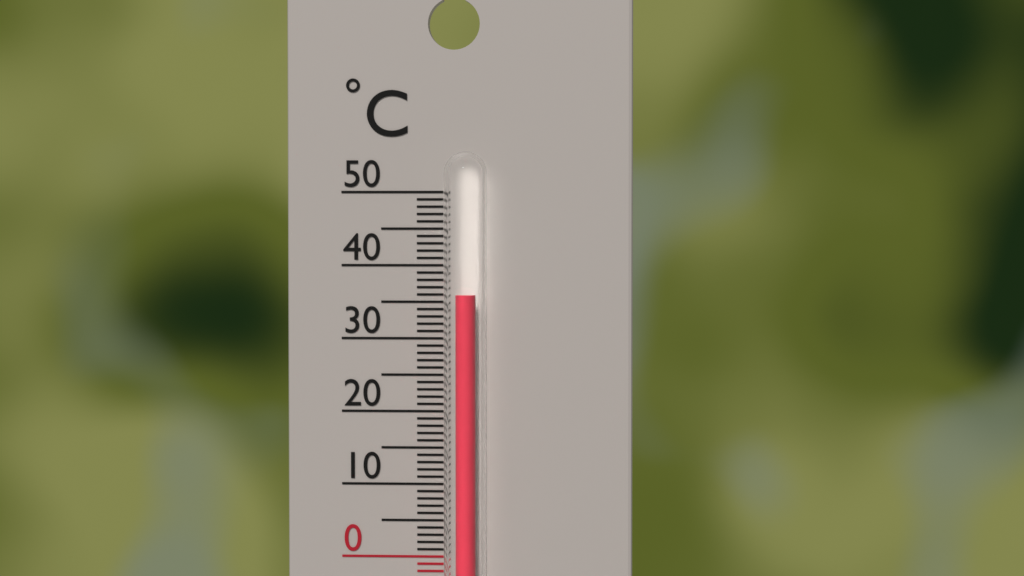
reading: 36 °C
